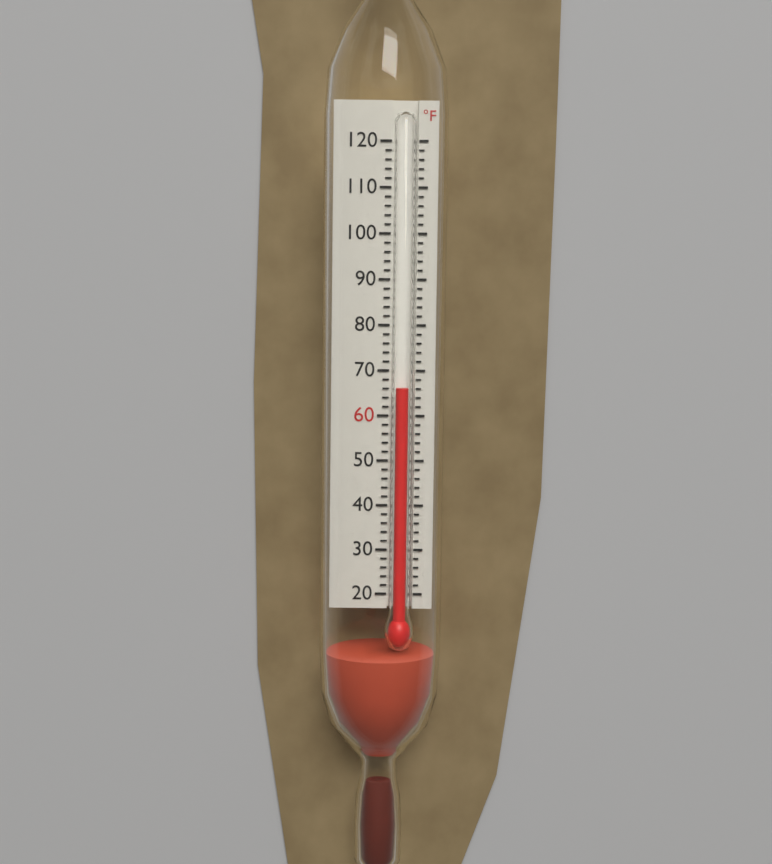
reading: 66 °F
